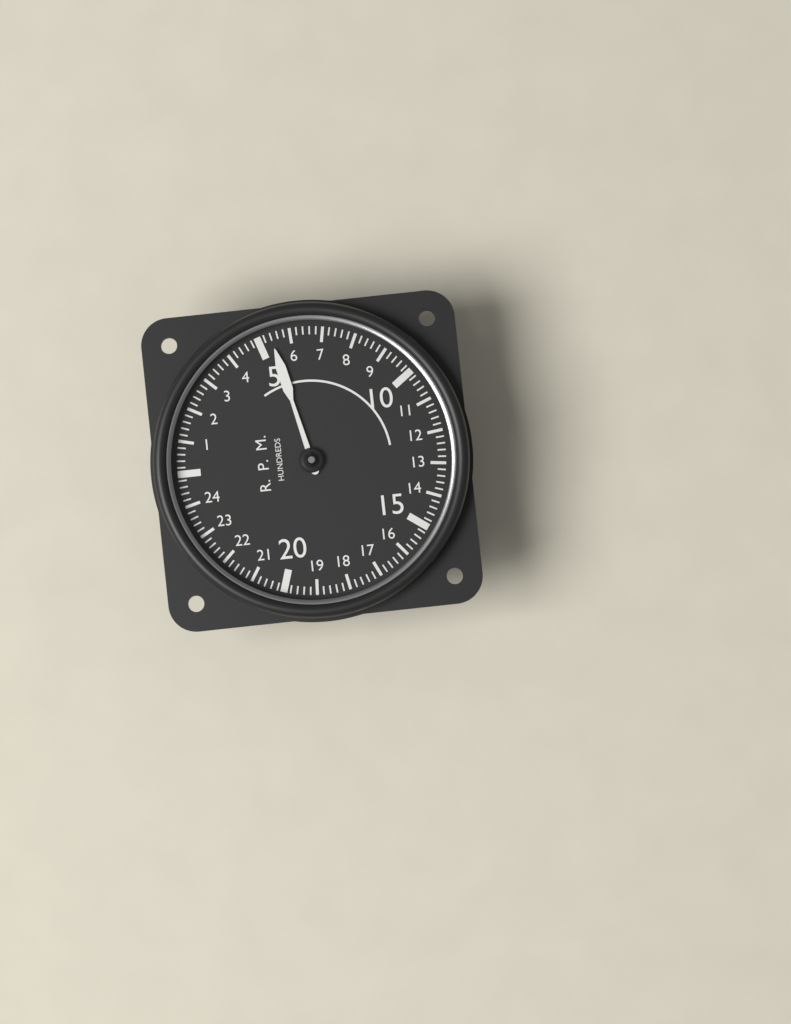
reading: 5.4 RPM x100
